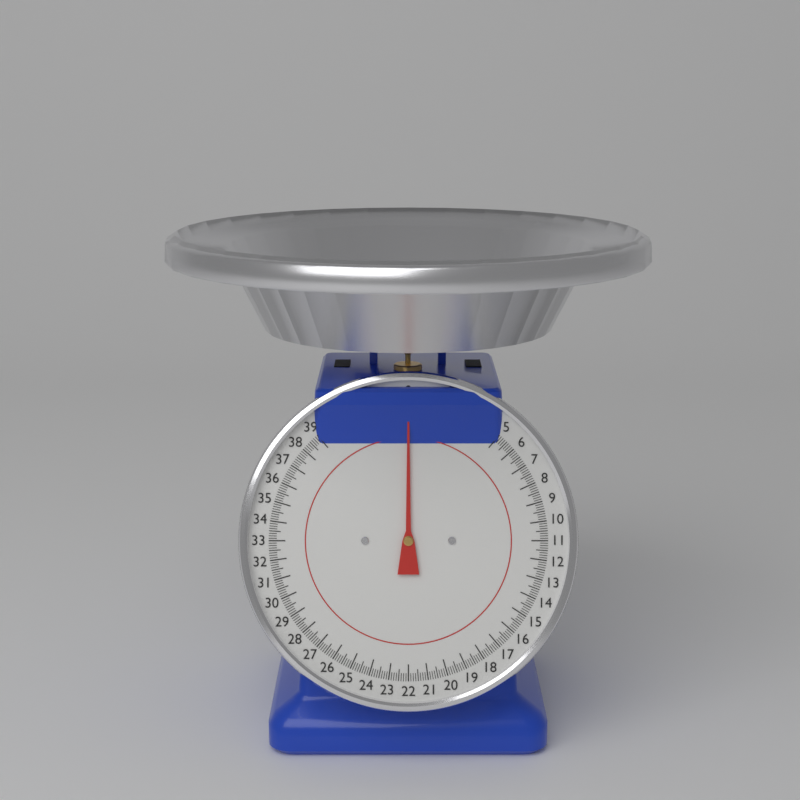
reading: 0.000 lbs
